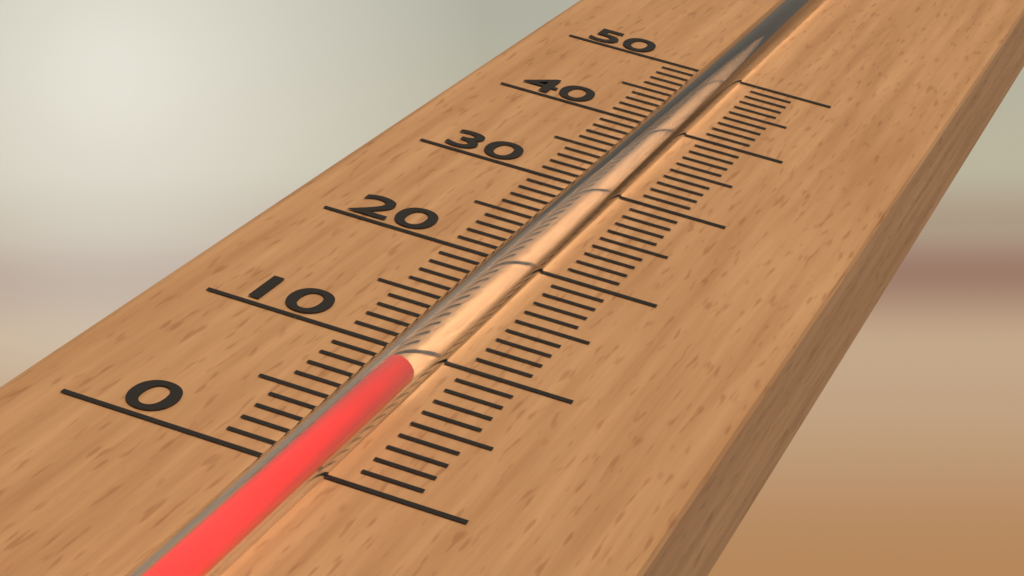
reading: 6 (no unit)
